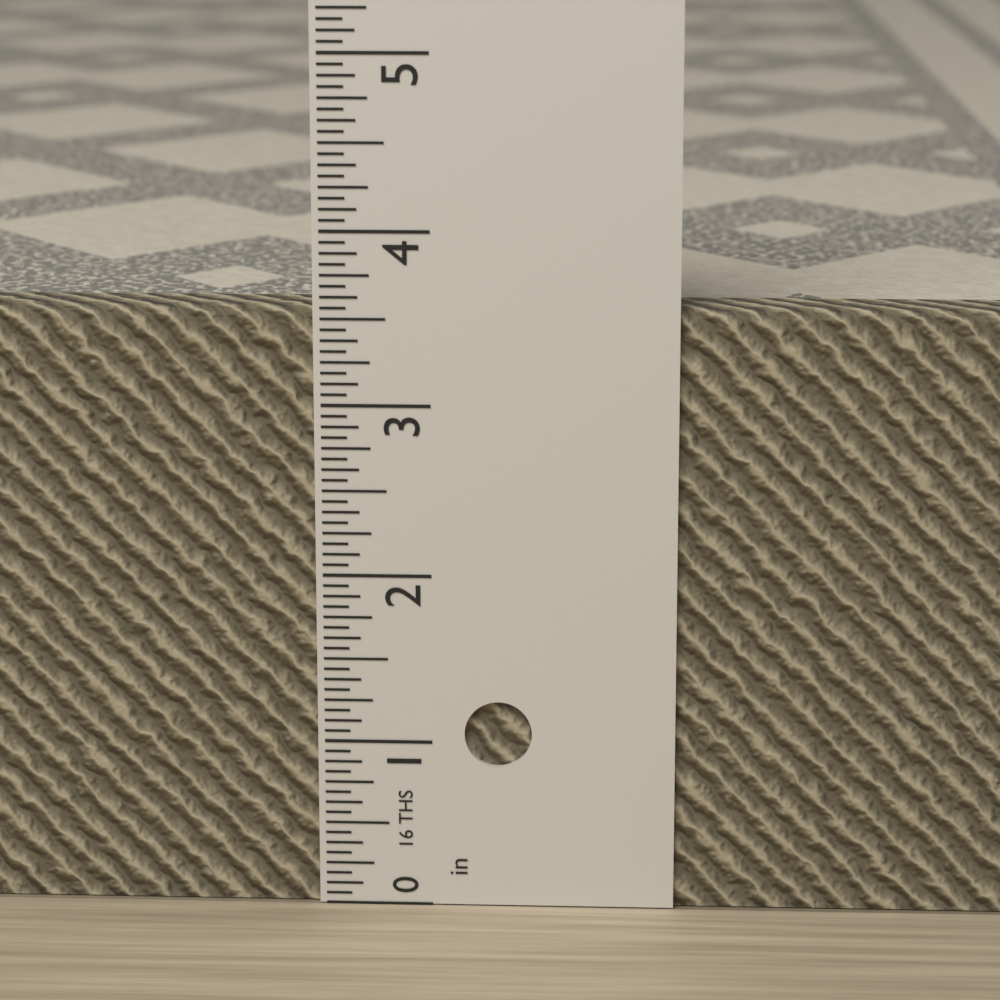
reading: 3.5625 in
